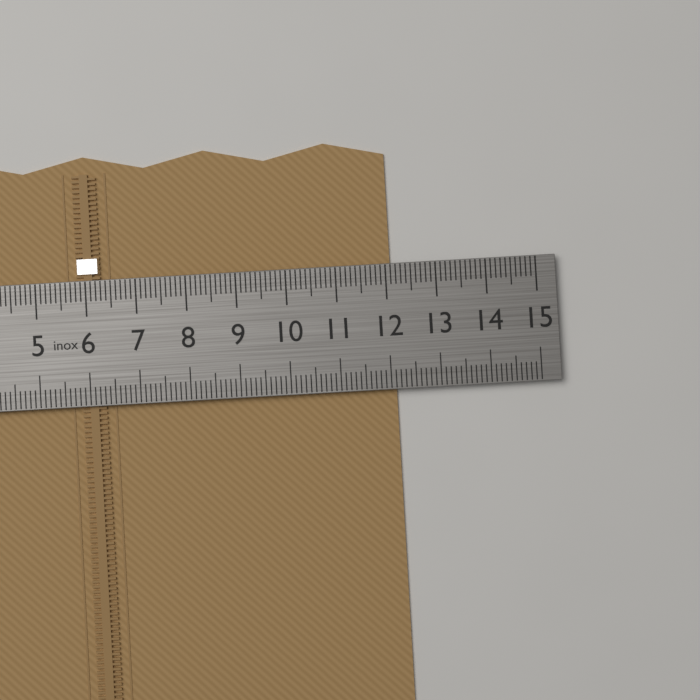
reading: 12.1 cm
